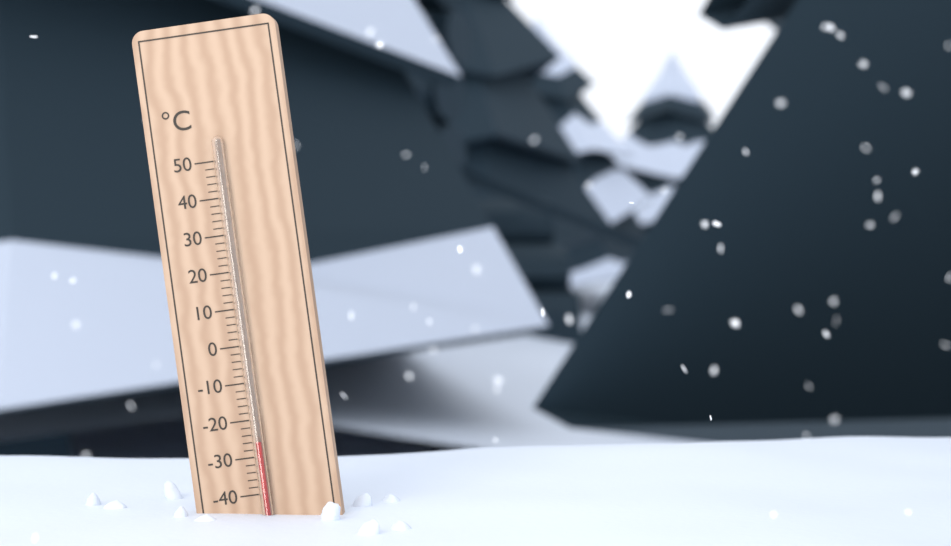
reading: -26 °C
